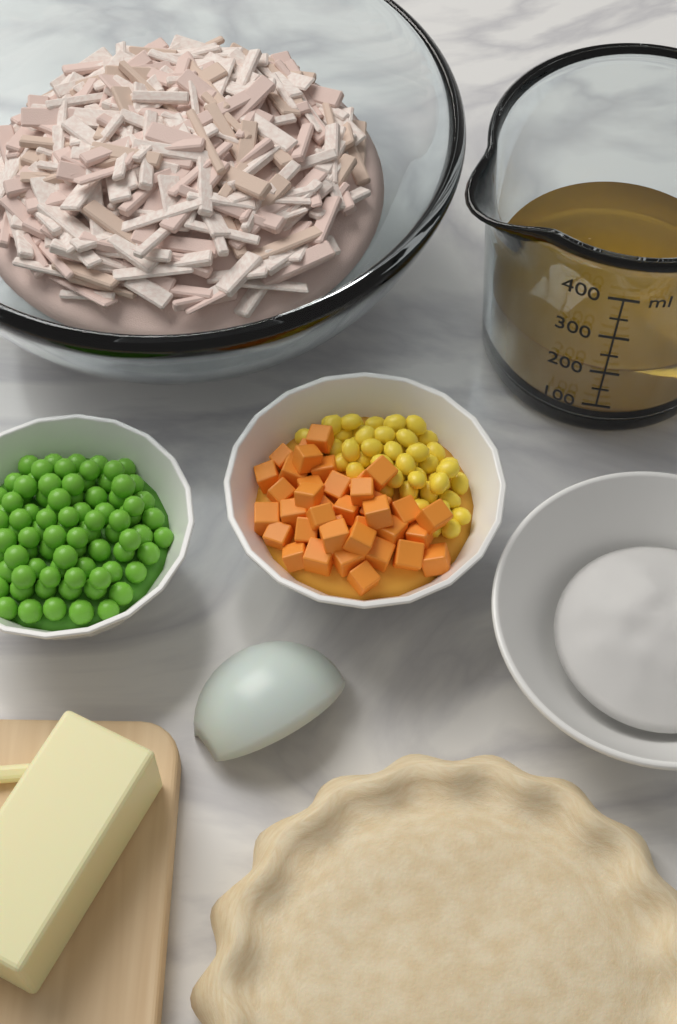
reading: 200 ml
